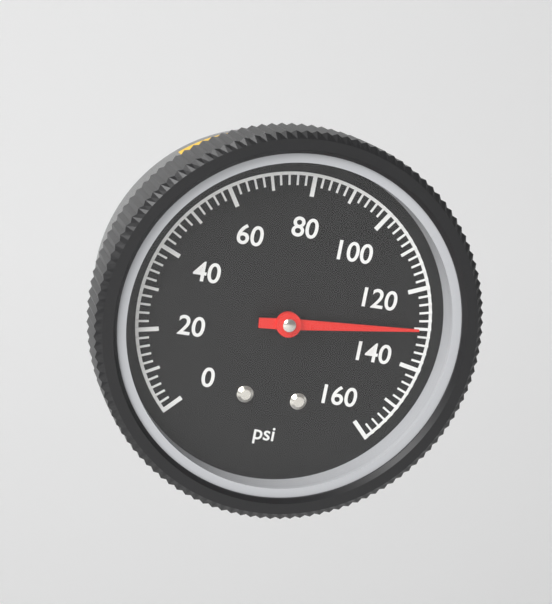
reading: 130 psi
